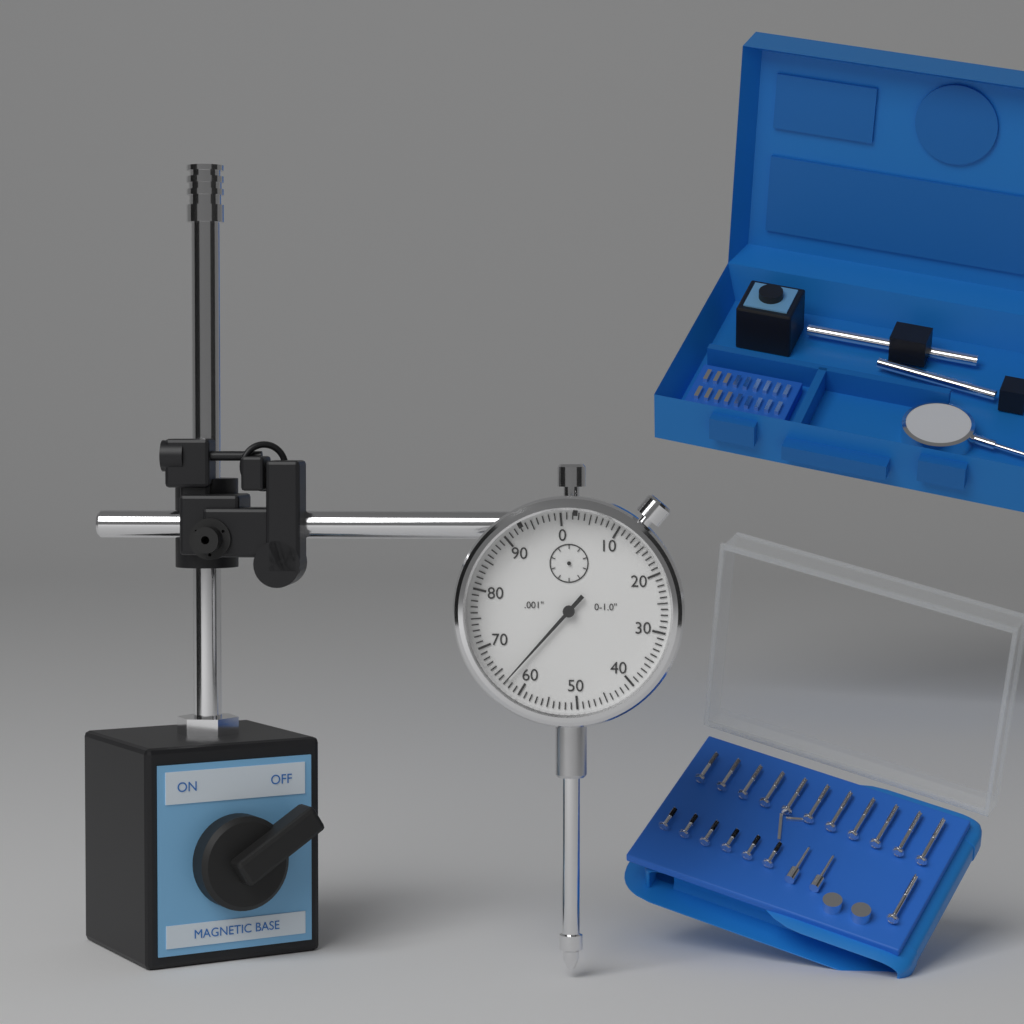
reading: 0.063 in
